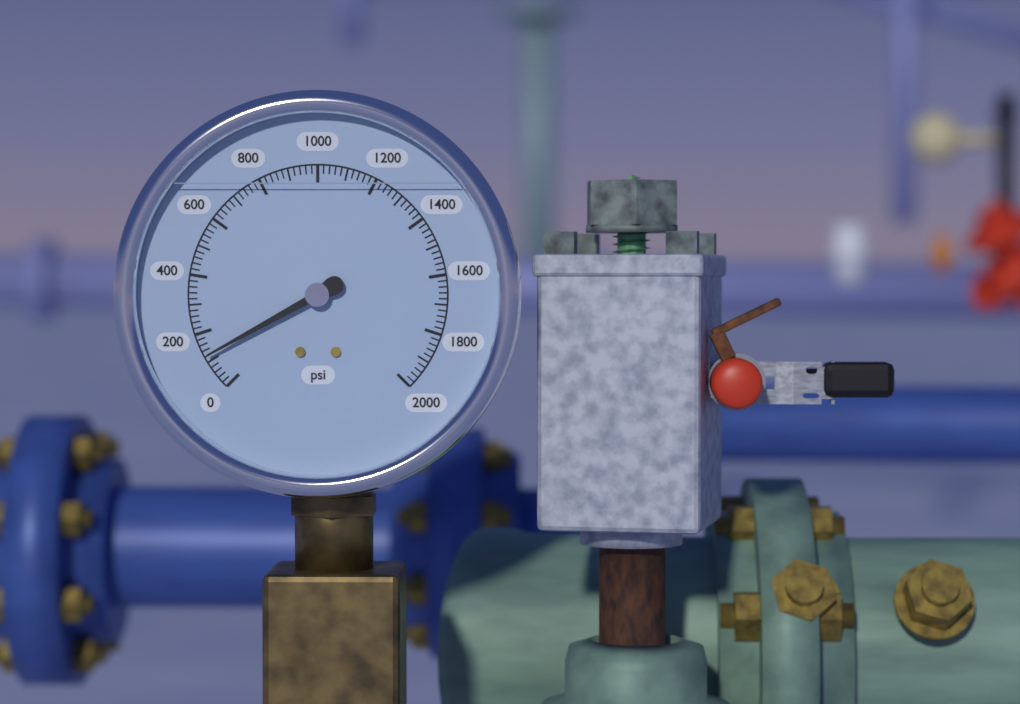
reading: 120 psi
